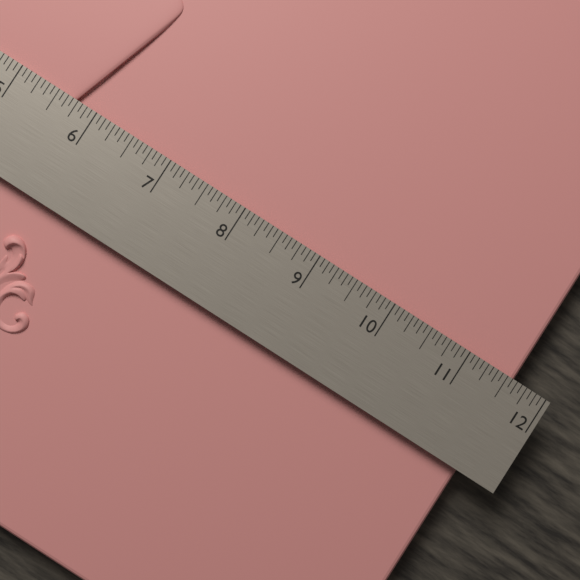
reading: 11.6250 in
